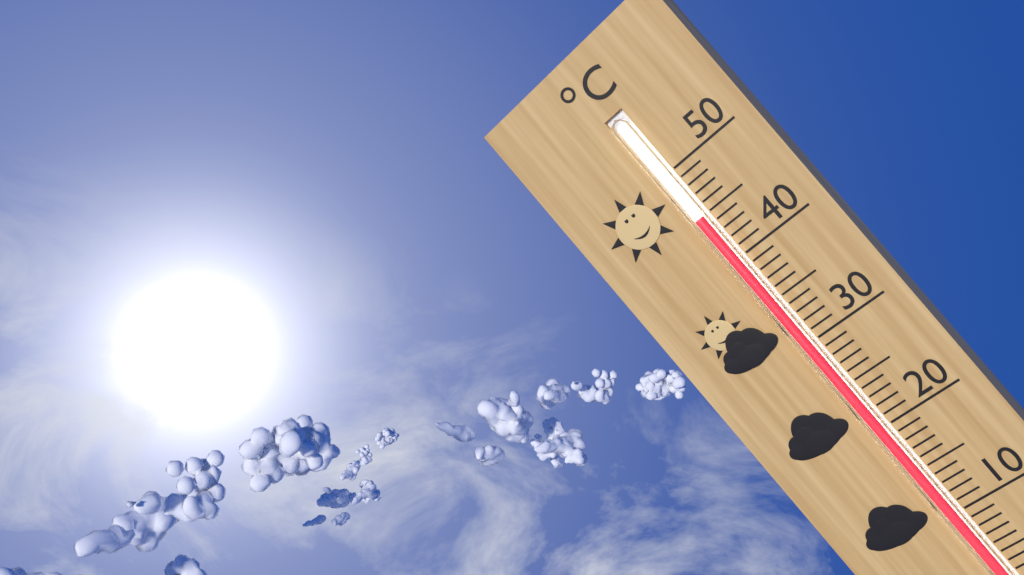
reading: 45 °C
